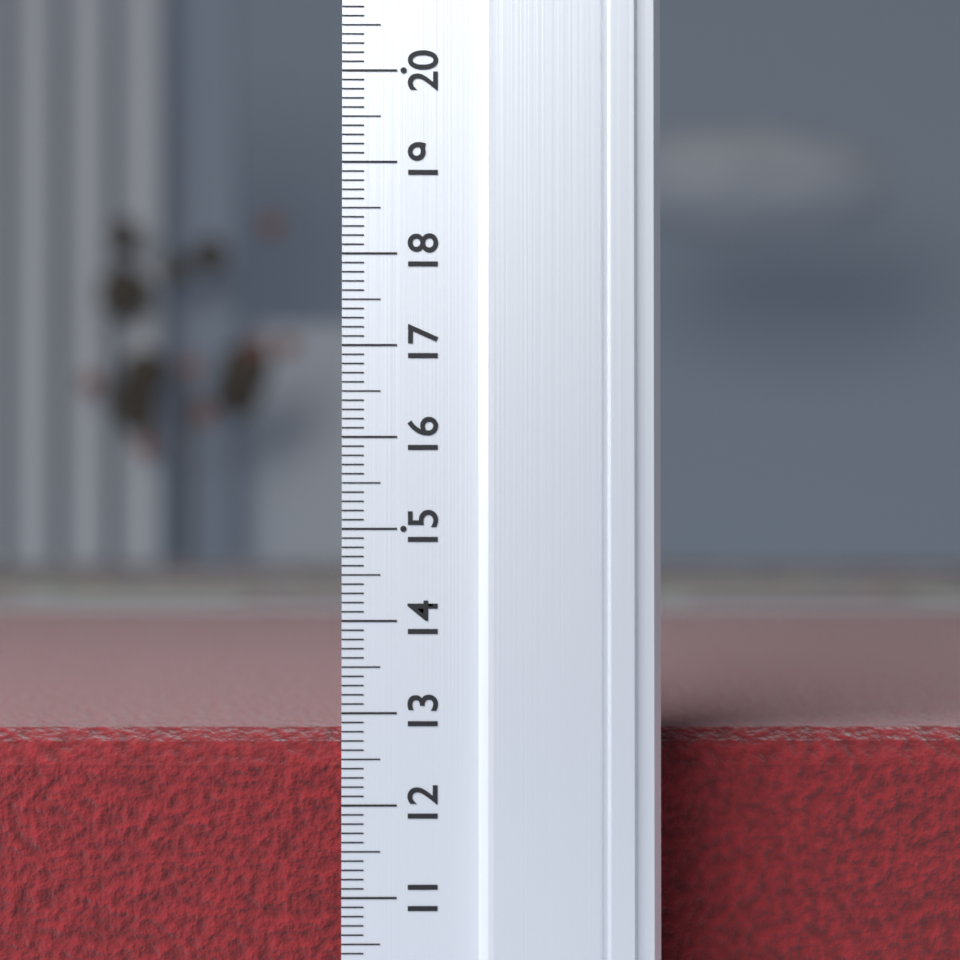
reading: 12.7 (no unit)
